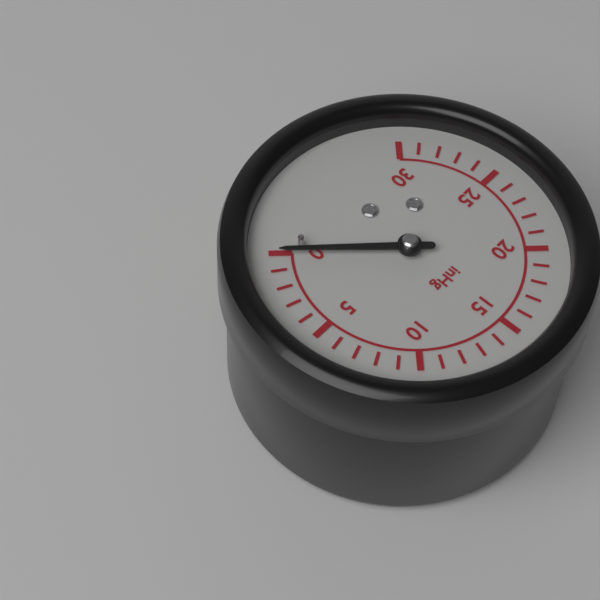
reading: 0 inHg
